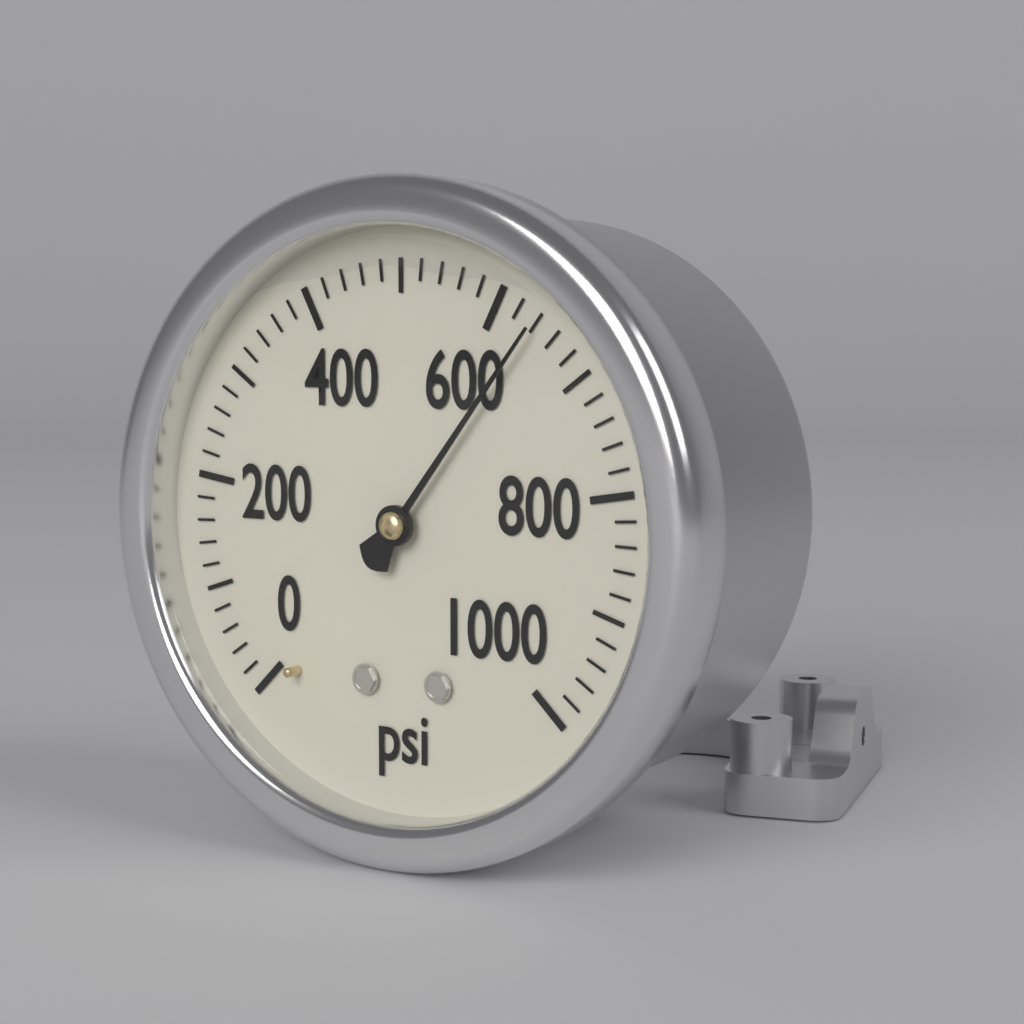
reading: 640 psi
